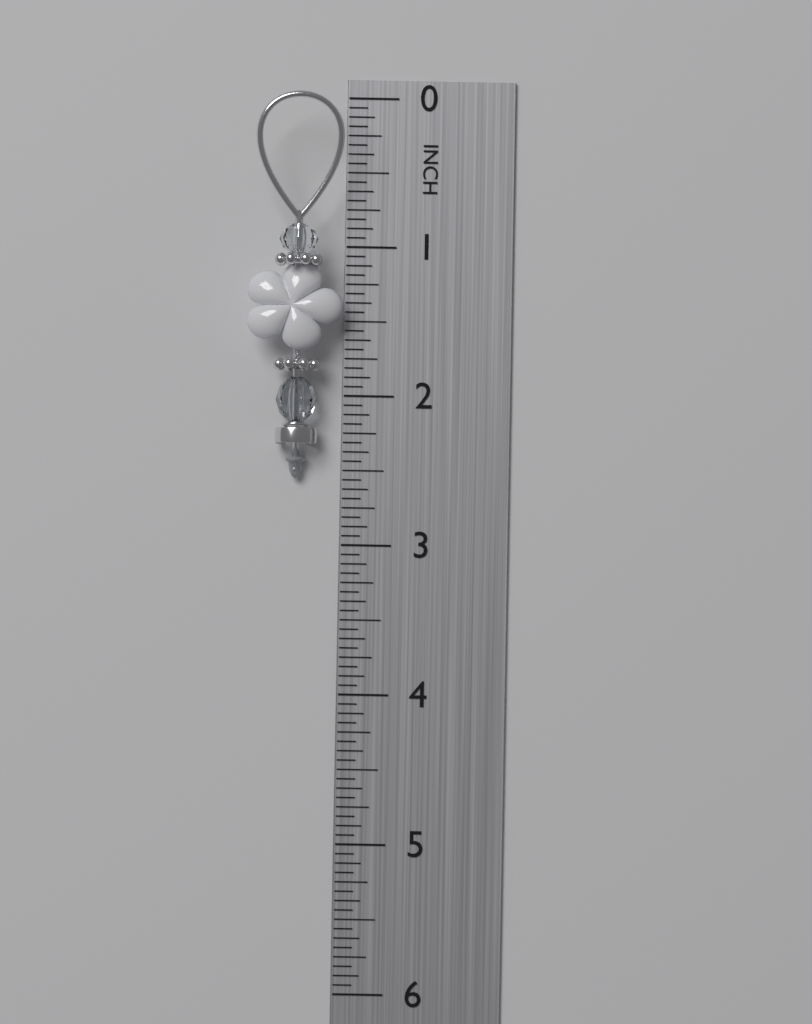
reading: 2.5625 in
